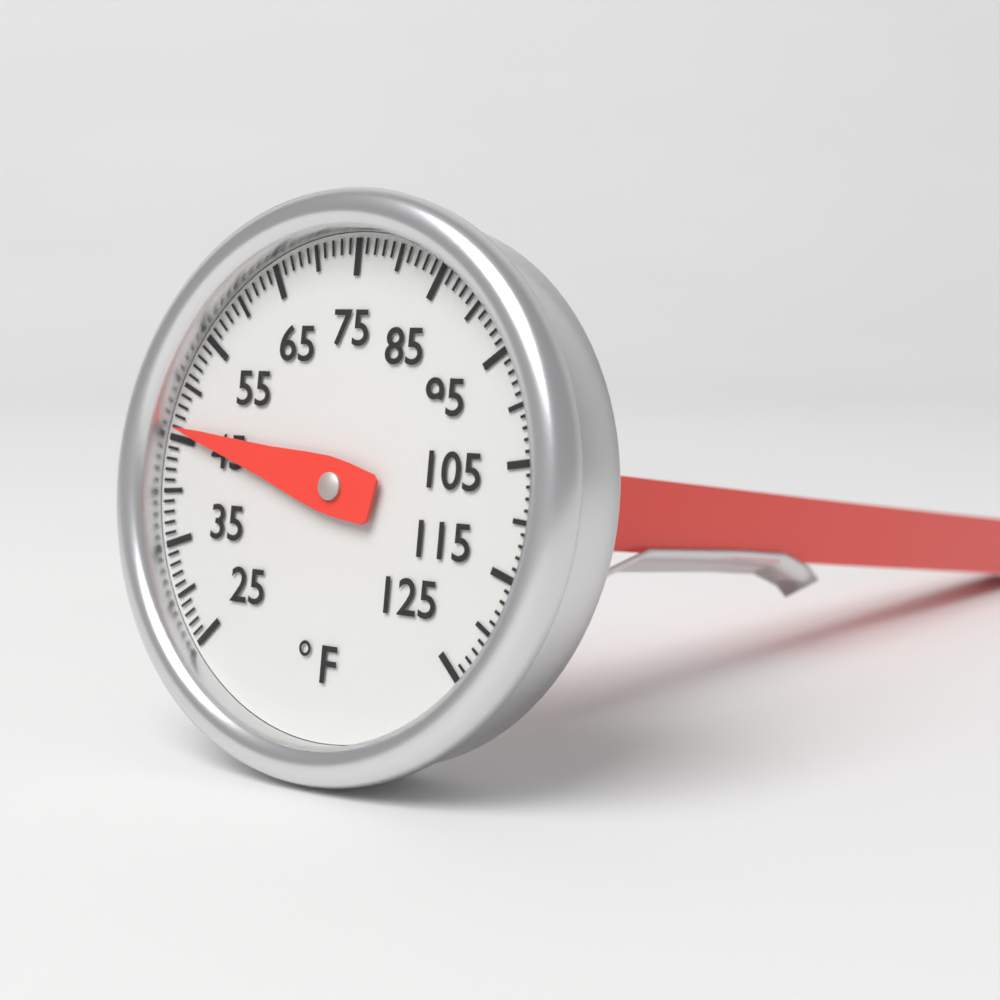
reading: 46 °F
